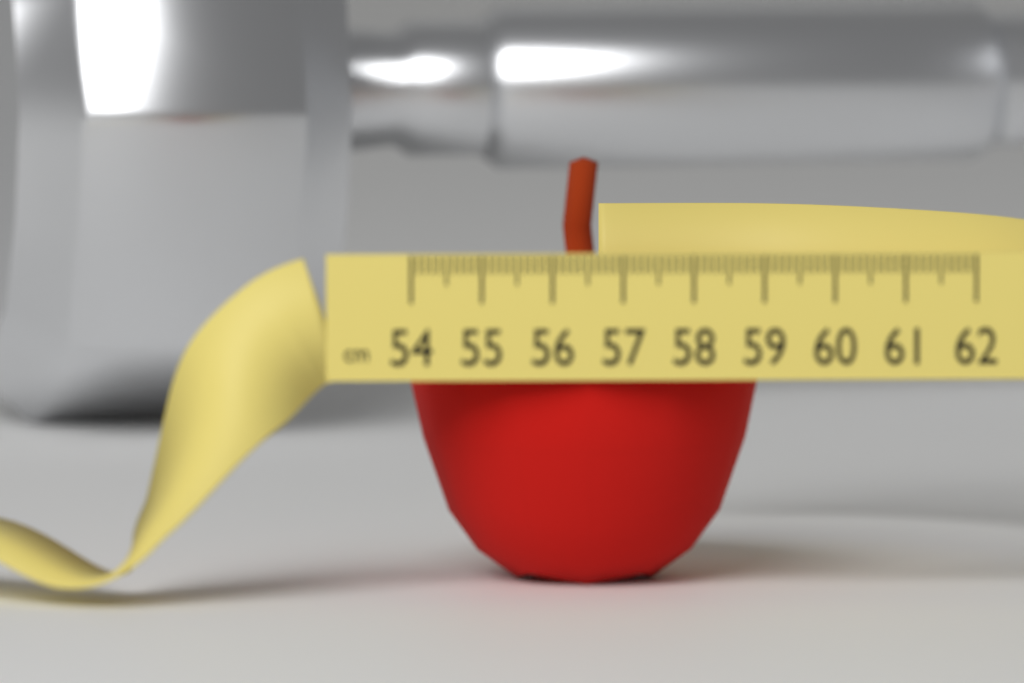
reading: 59.1 cm
